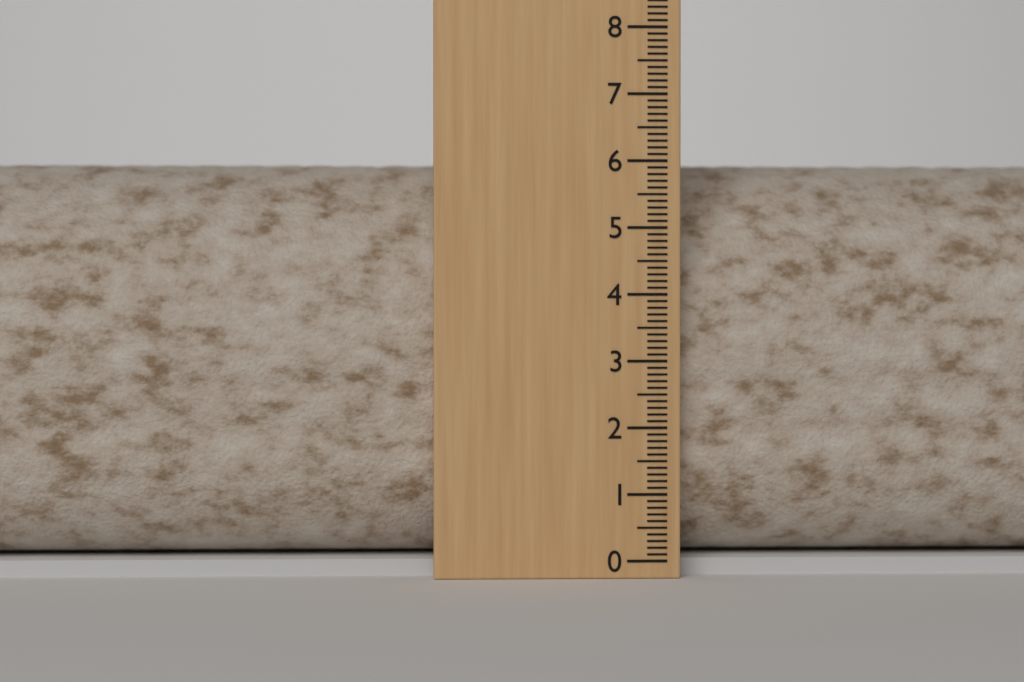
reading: 6.1 (no unit)
